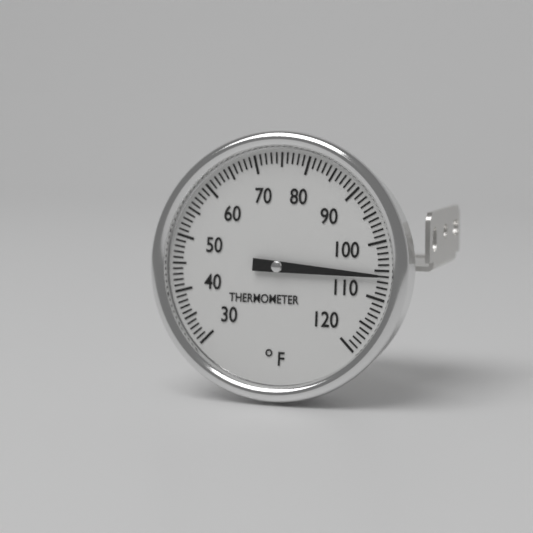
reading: 106 °F
